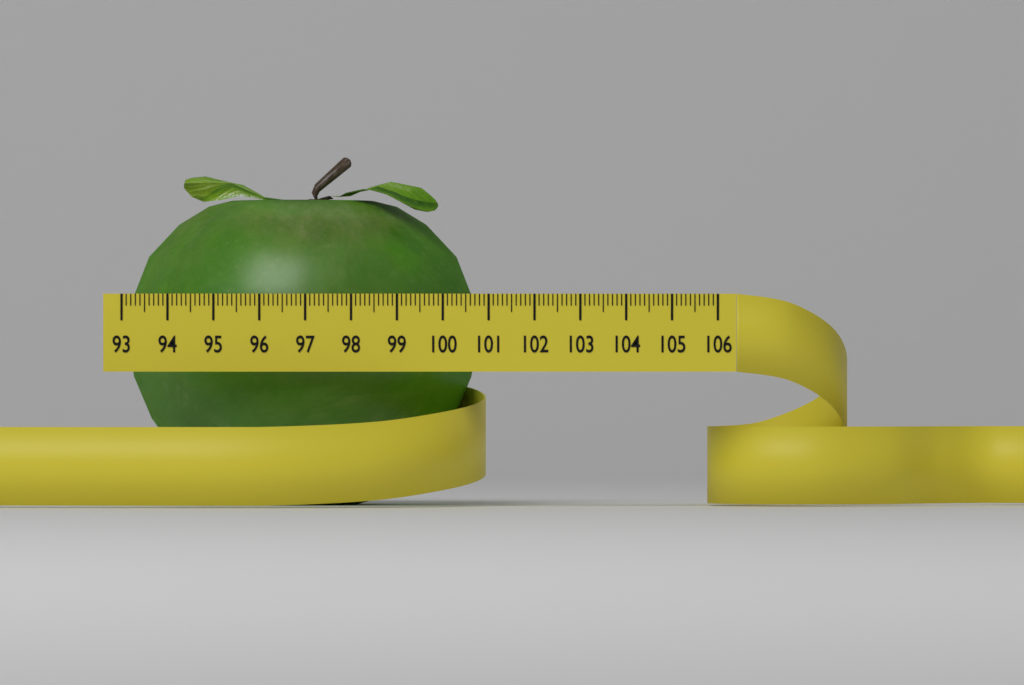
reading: 100.8 (no unit)
